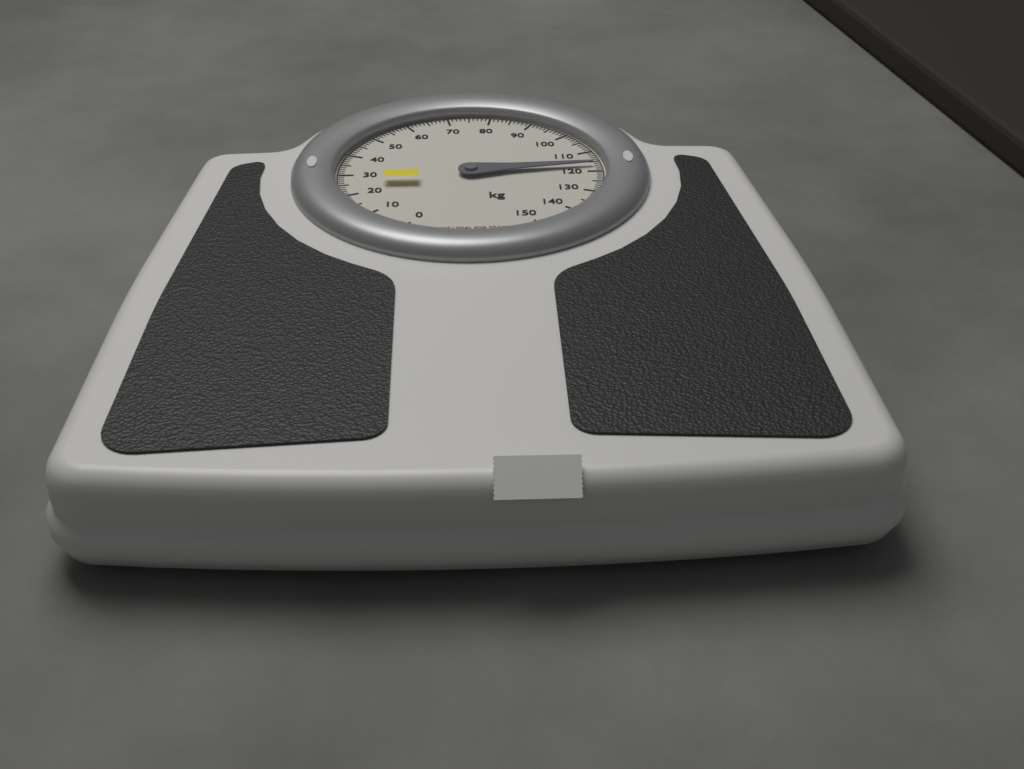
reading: 117 kg
